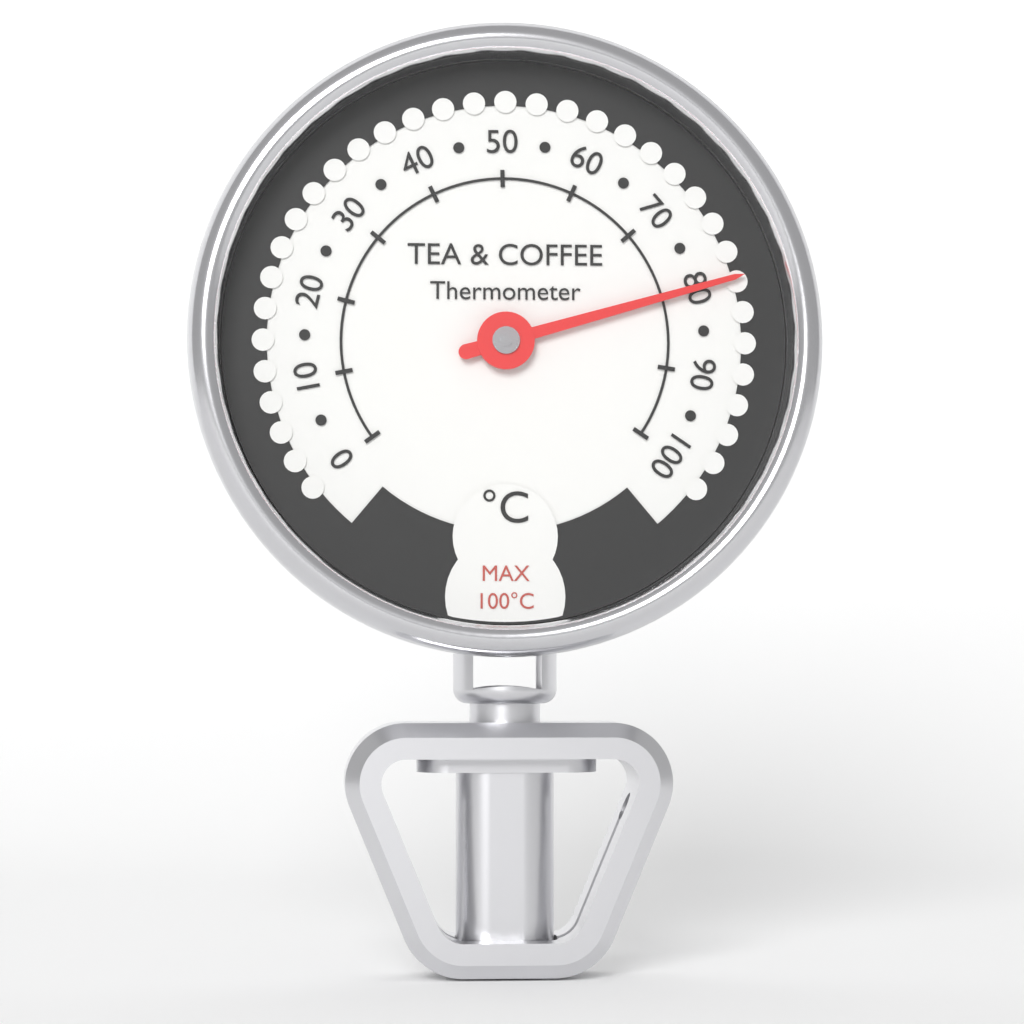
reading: 80 °C
